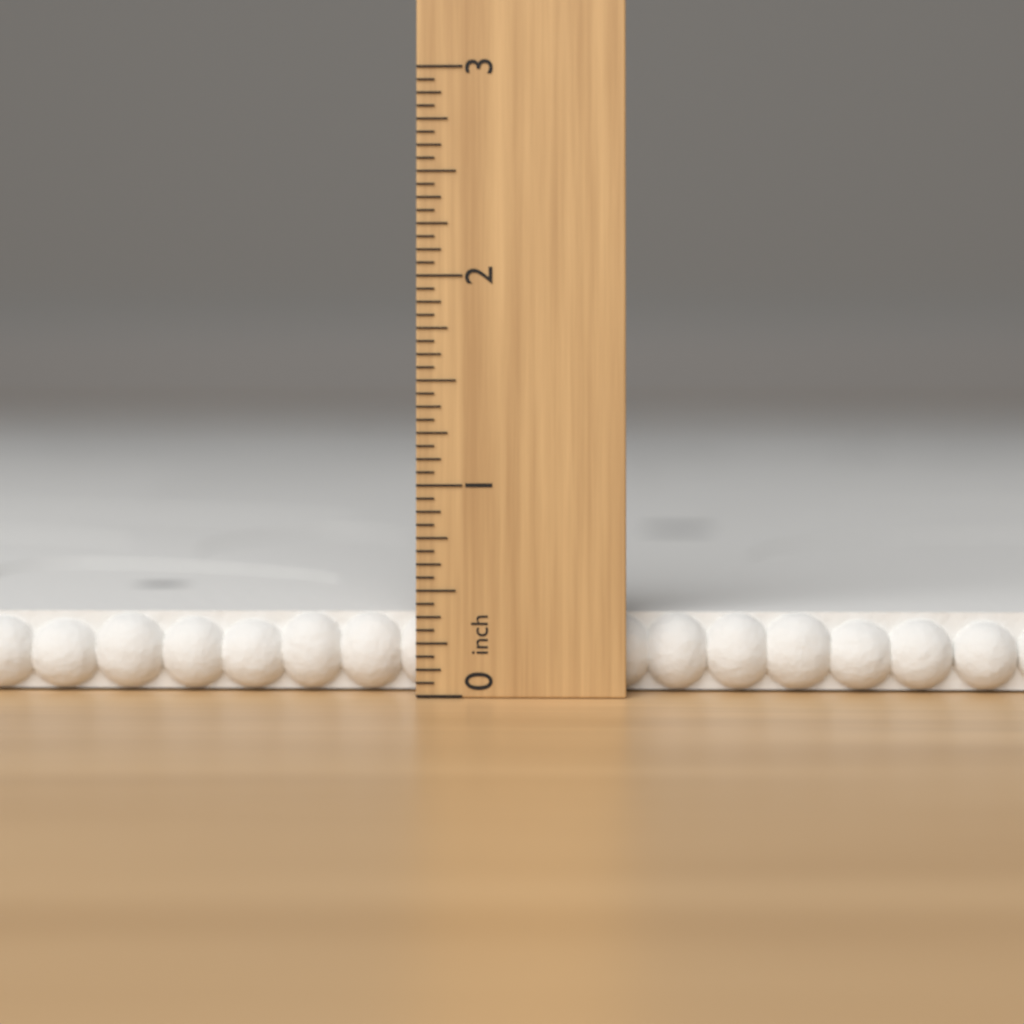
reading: 0.3750 inch
